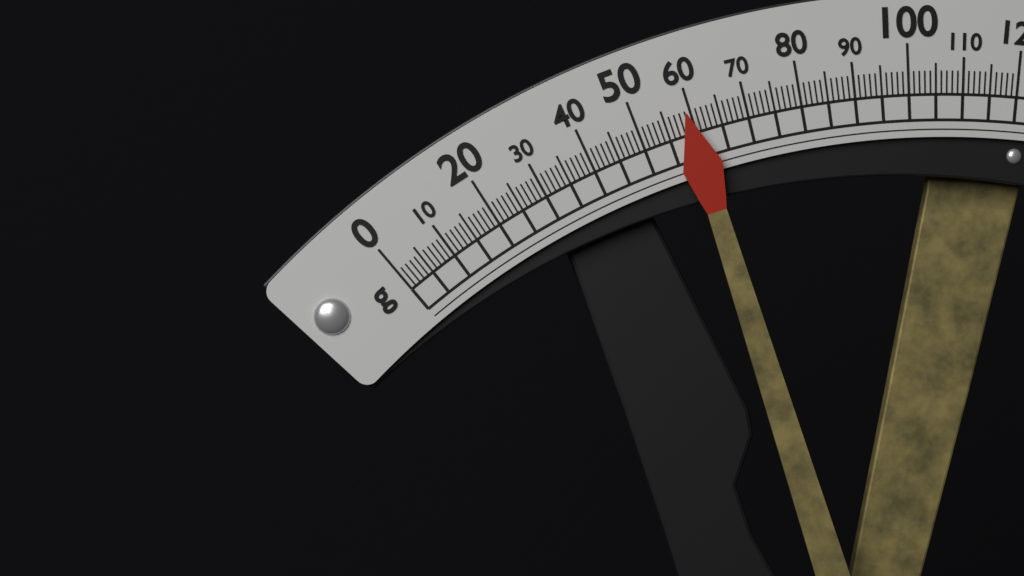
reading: 59 g
